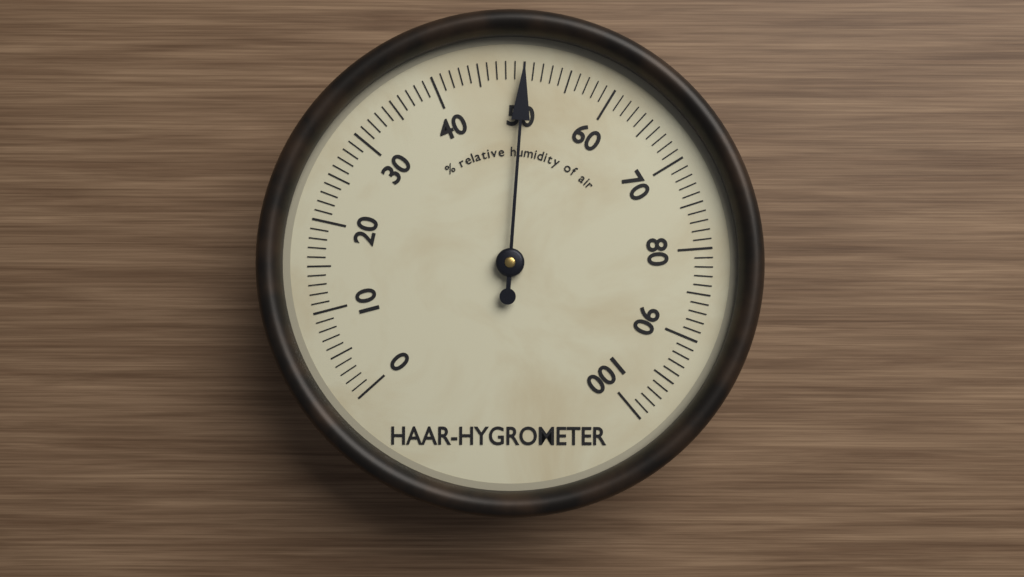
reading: 50 %
